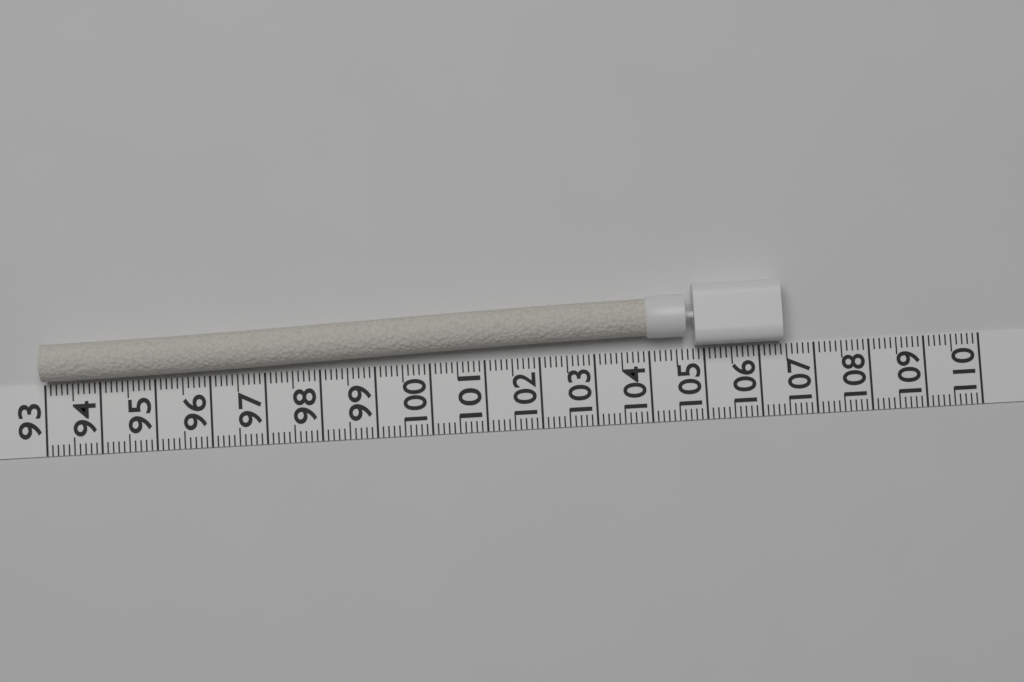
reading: 106.4 (no unit)
